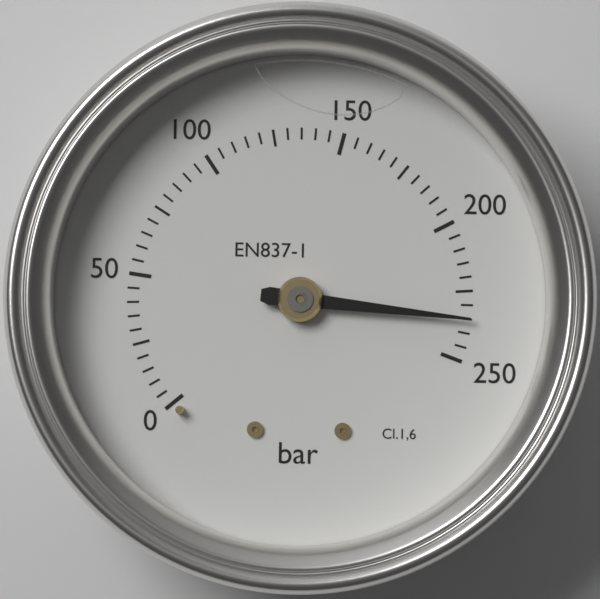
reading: 235 bar
